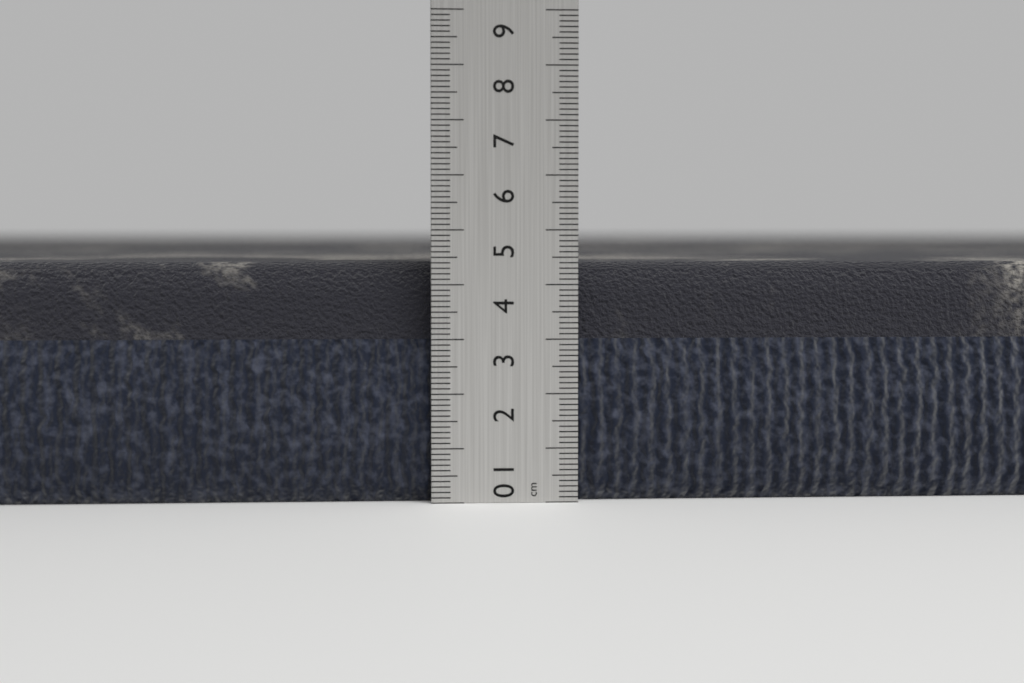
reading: 4.4 cm
